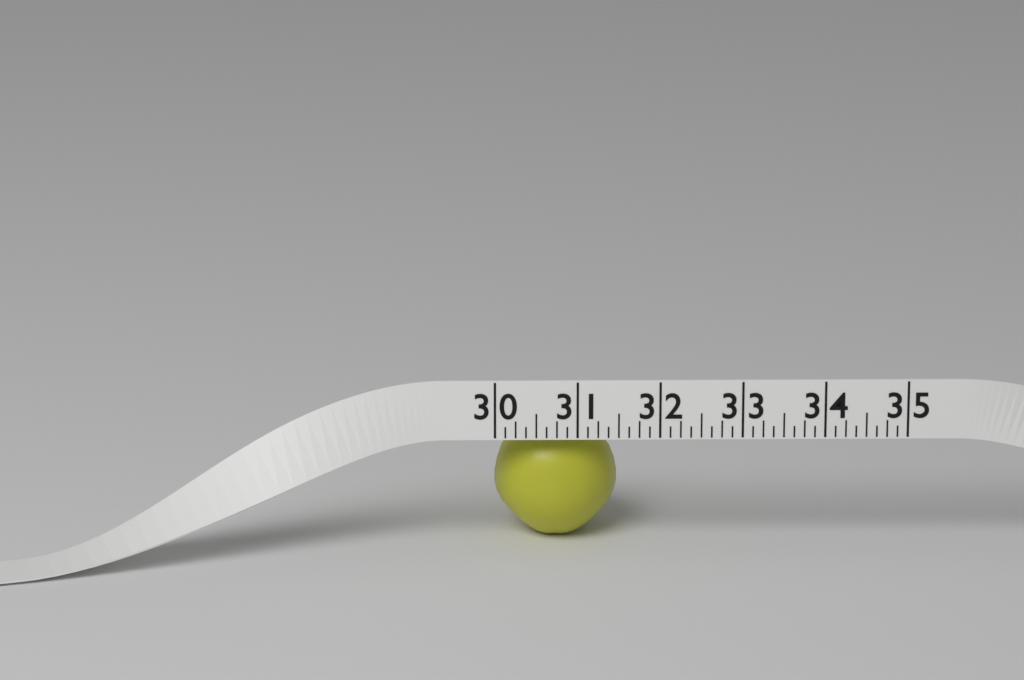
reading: 31.500 (no unit)
